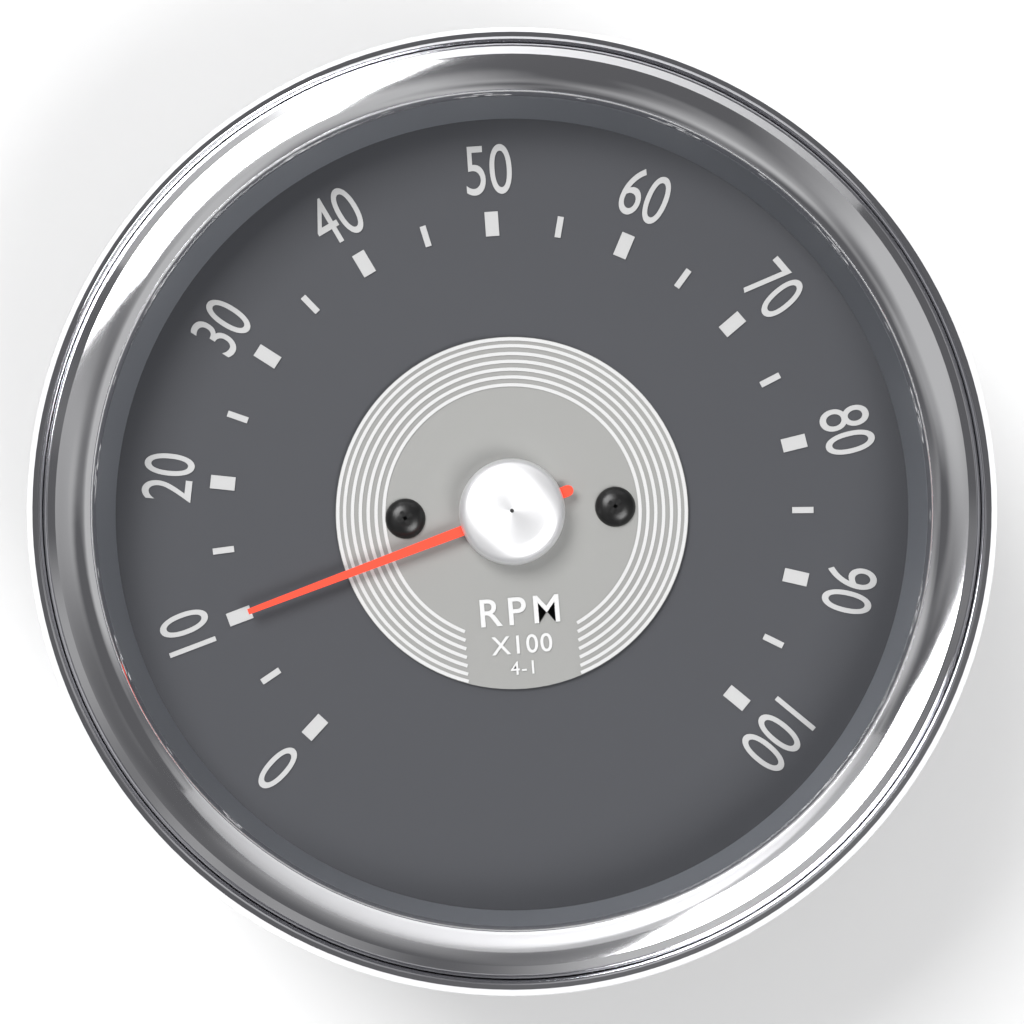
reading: 10 RPM x100
